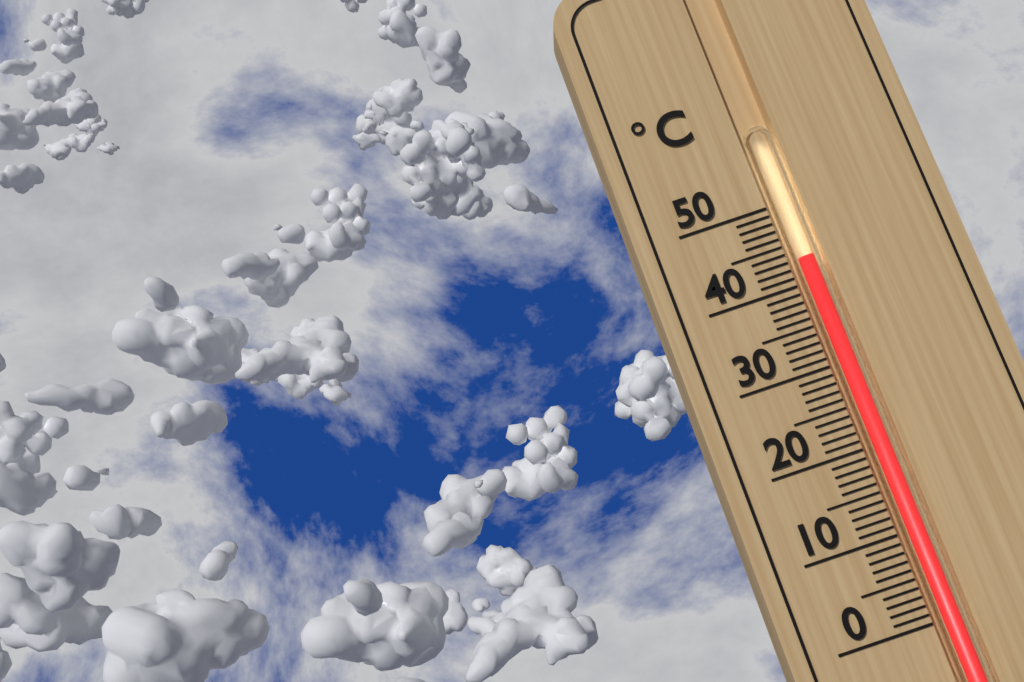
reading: 43 °C
